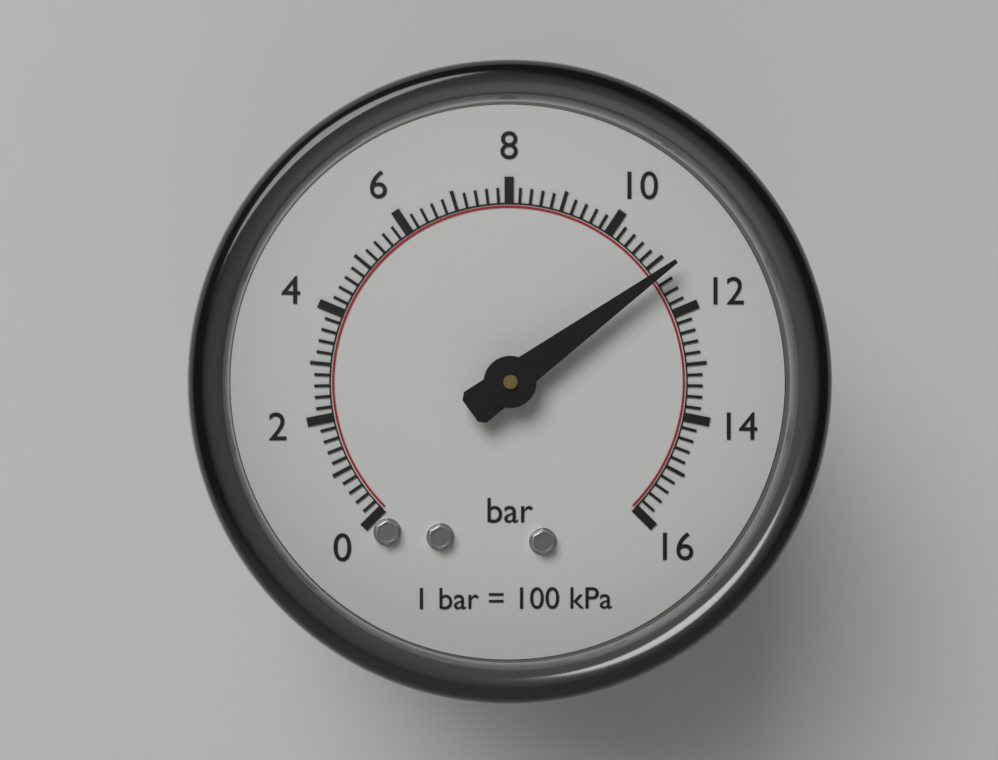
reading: 11.2 bar
